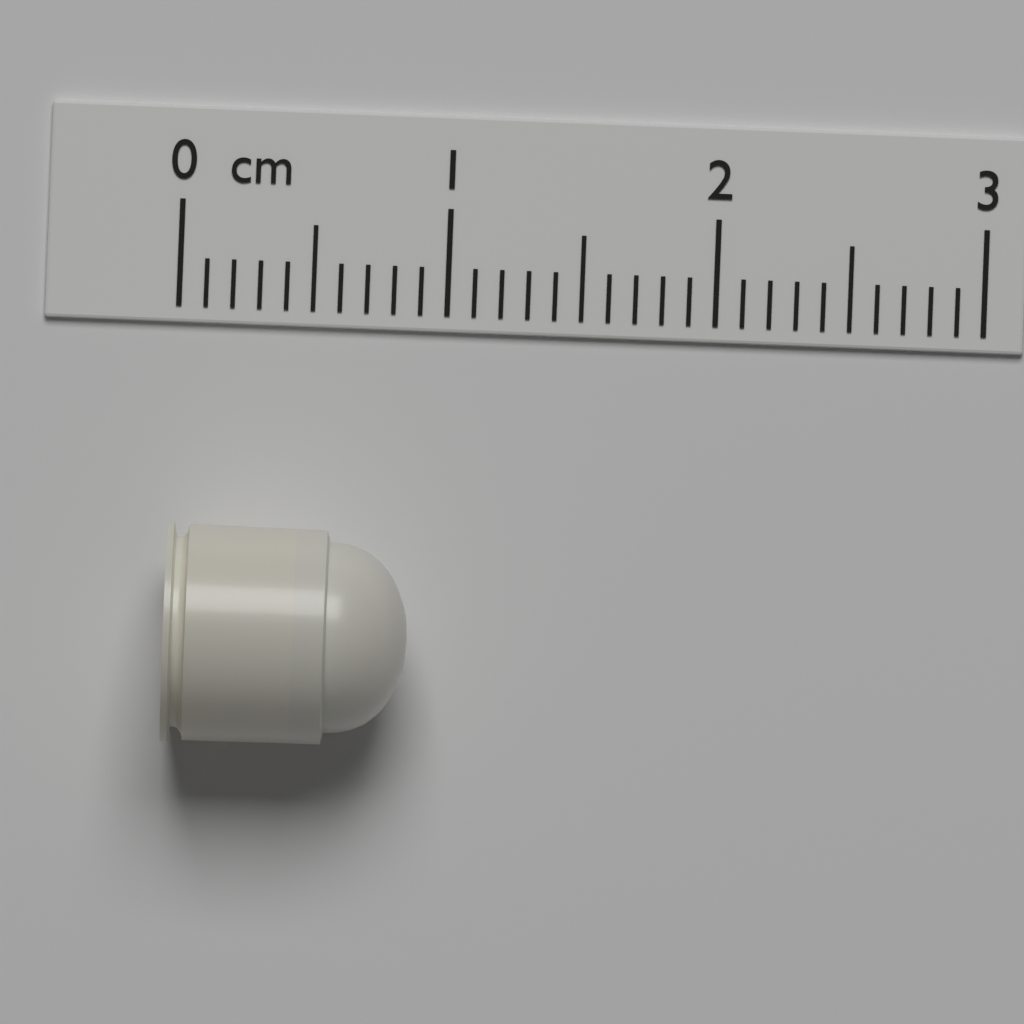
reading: 0.9 cm
